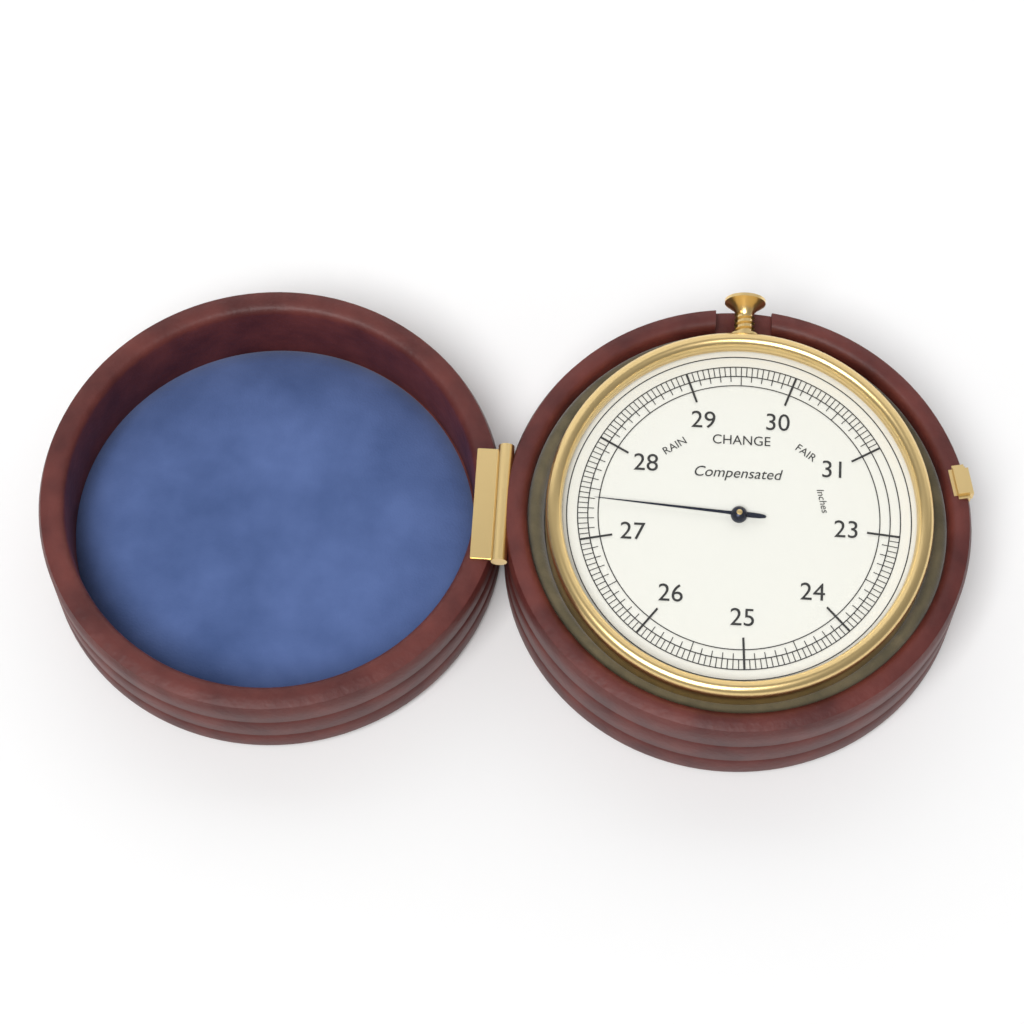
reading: 27.40 inches
